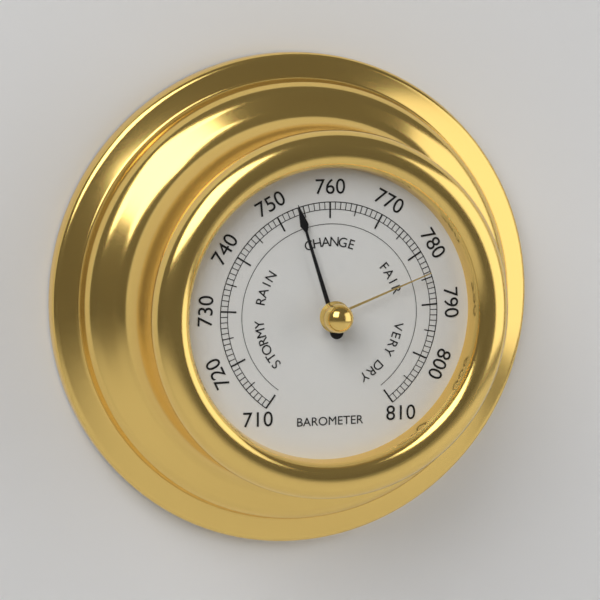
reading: 754 (no unit)
